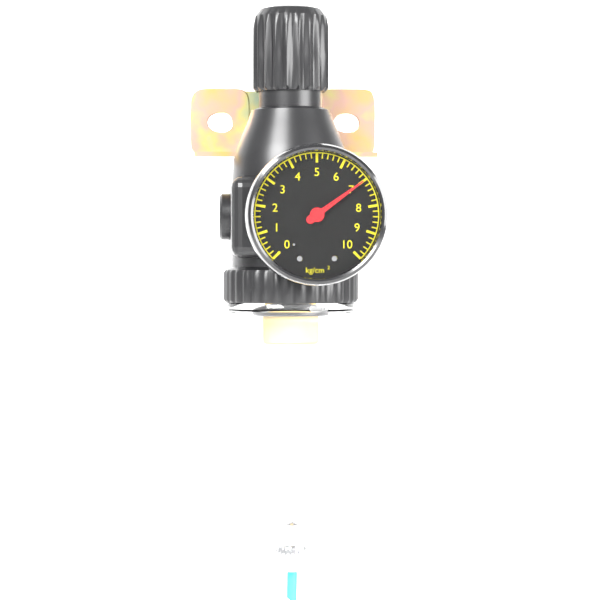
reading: 7.0 kg/cm²
